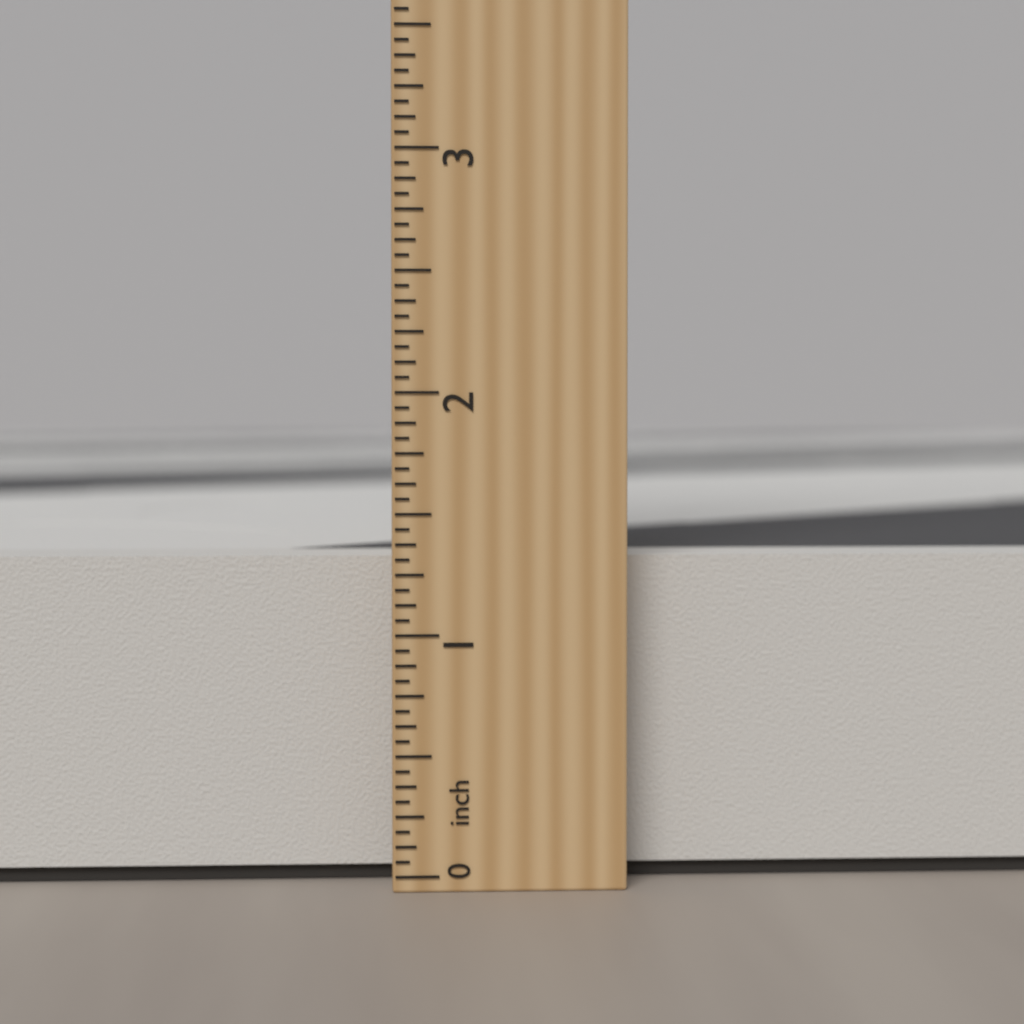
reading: 1.3125 inch
